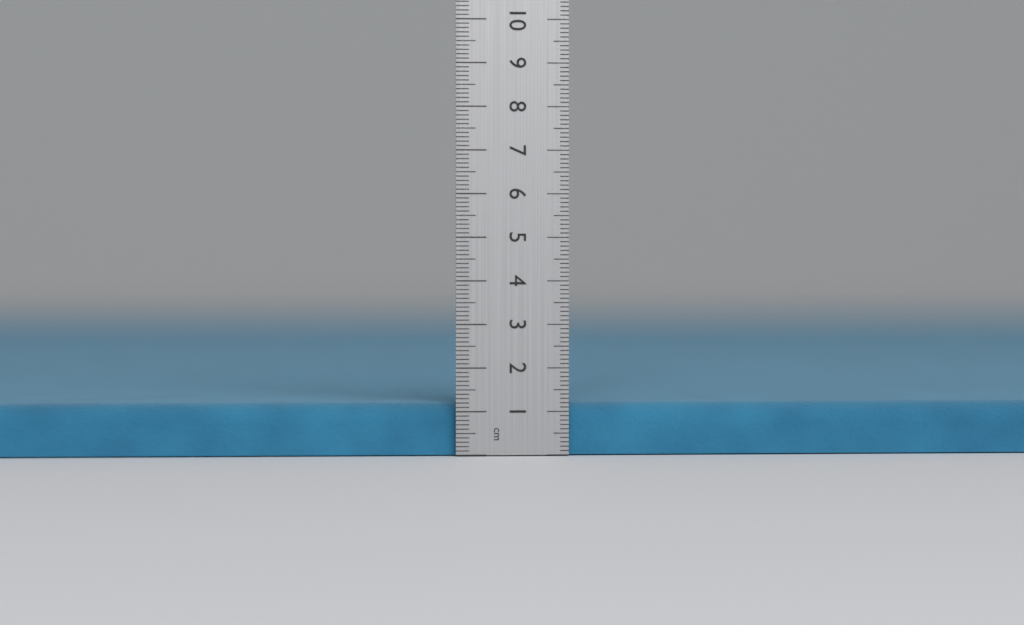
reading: 1.2 cm
